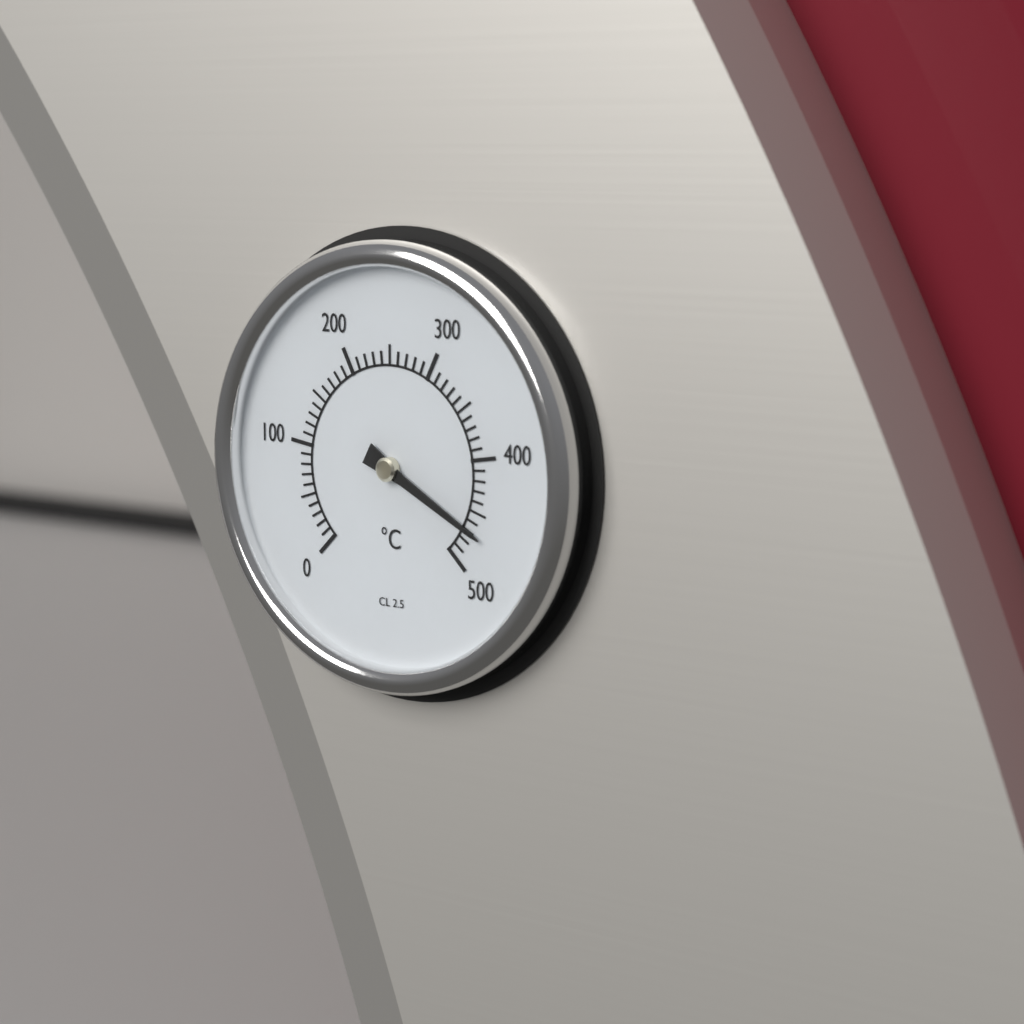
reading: 470 °C
